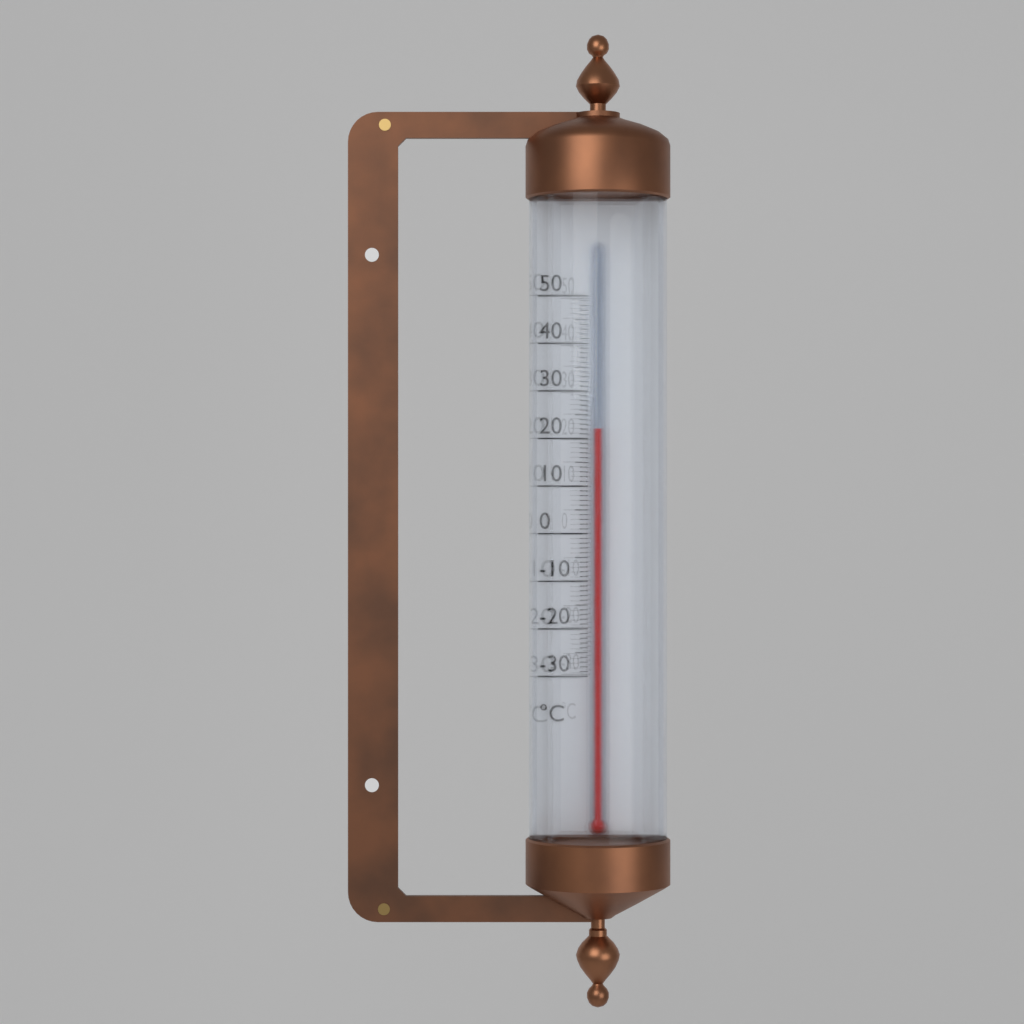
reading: 22 °C
